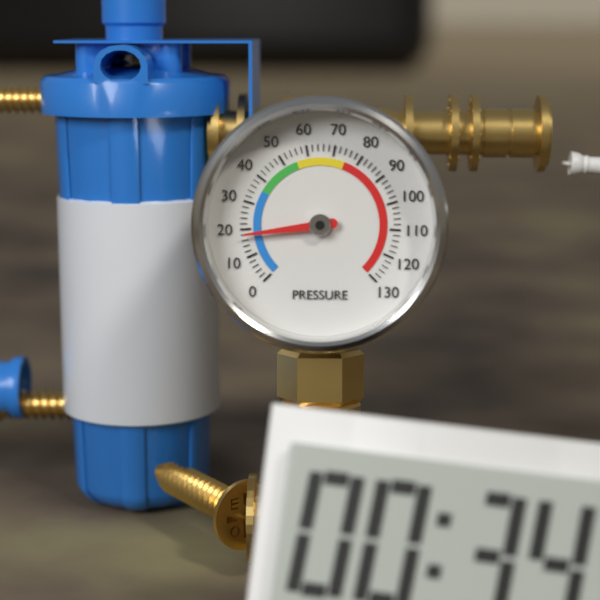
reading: 18 (no unit)
